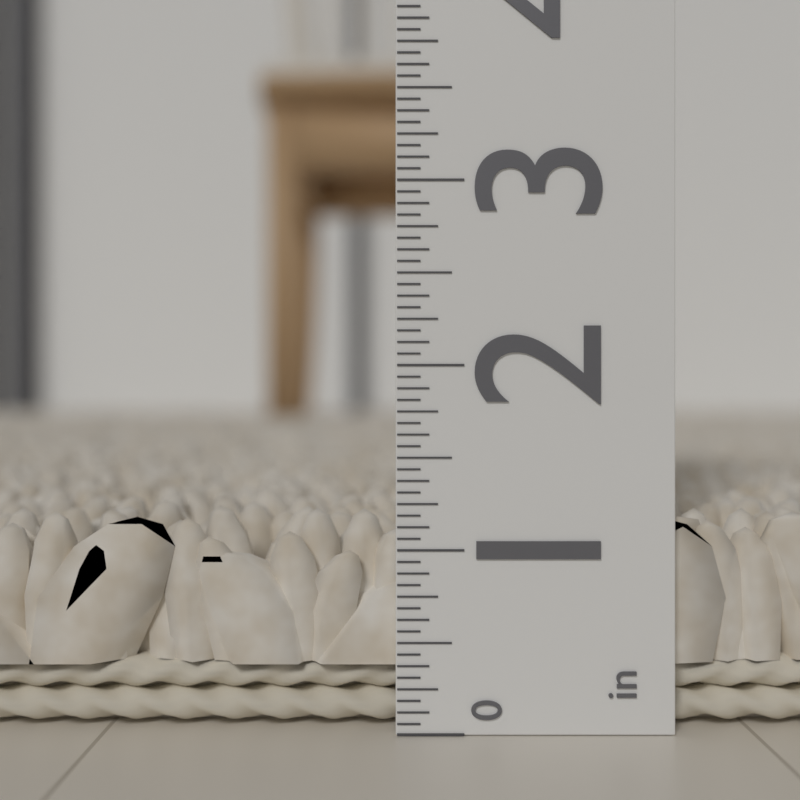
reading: 1.2000 in
